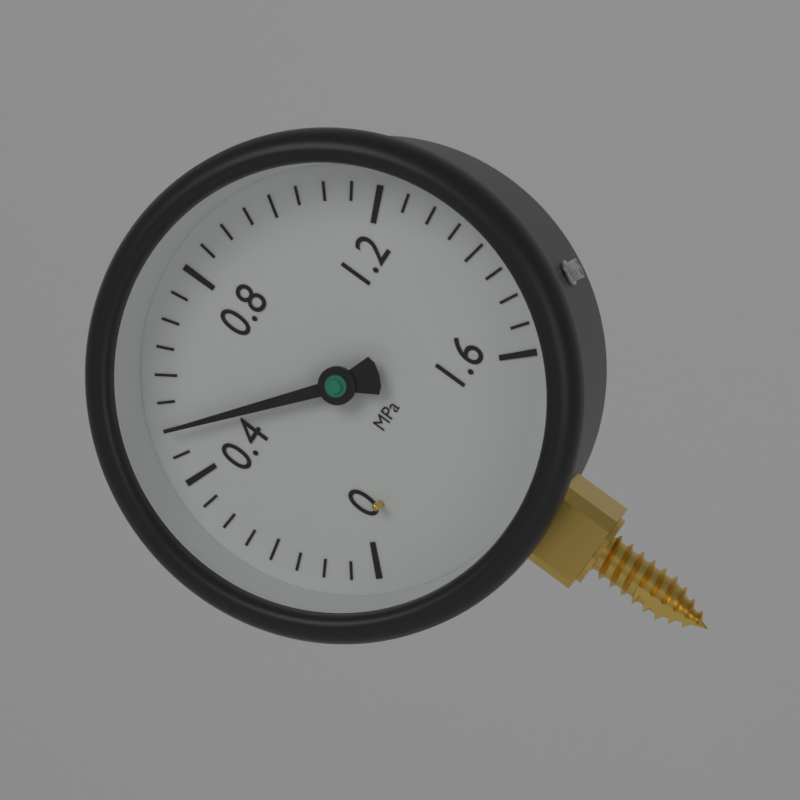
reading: 0.50 MPa
